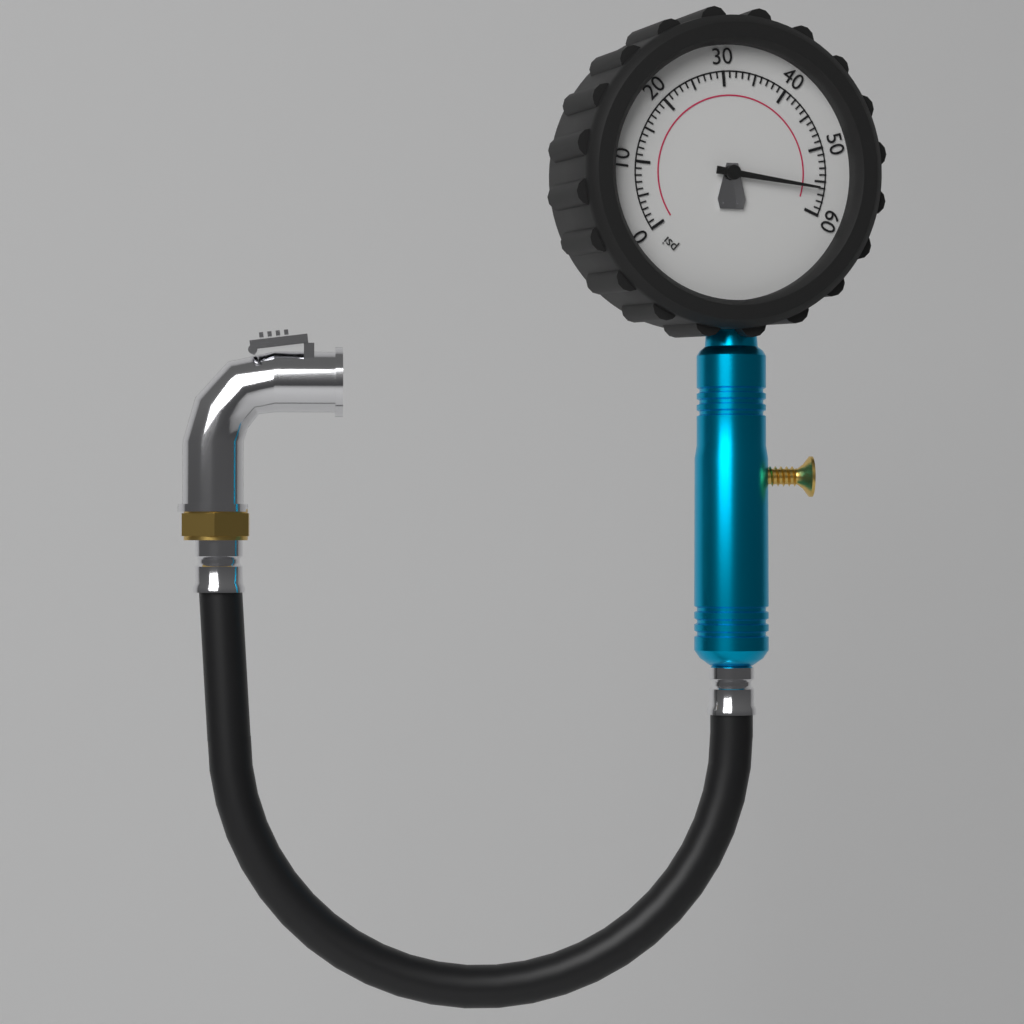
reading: 56 psi
